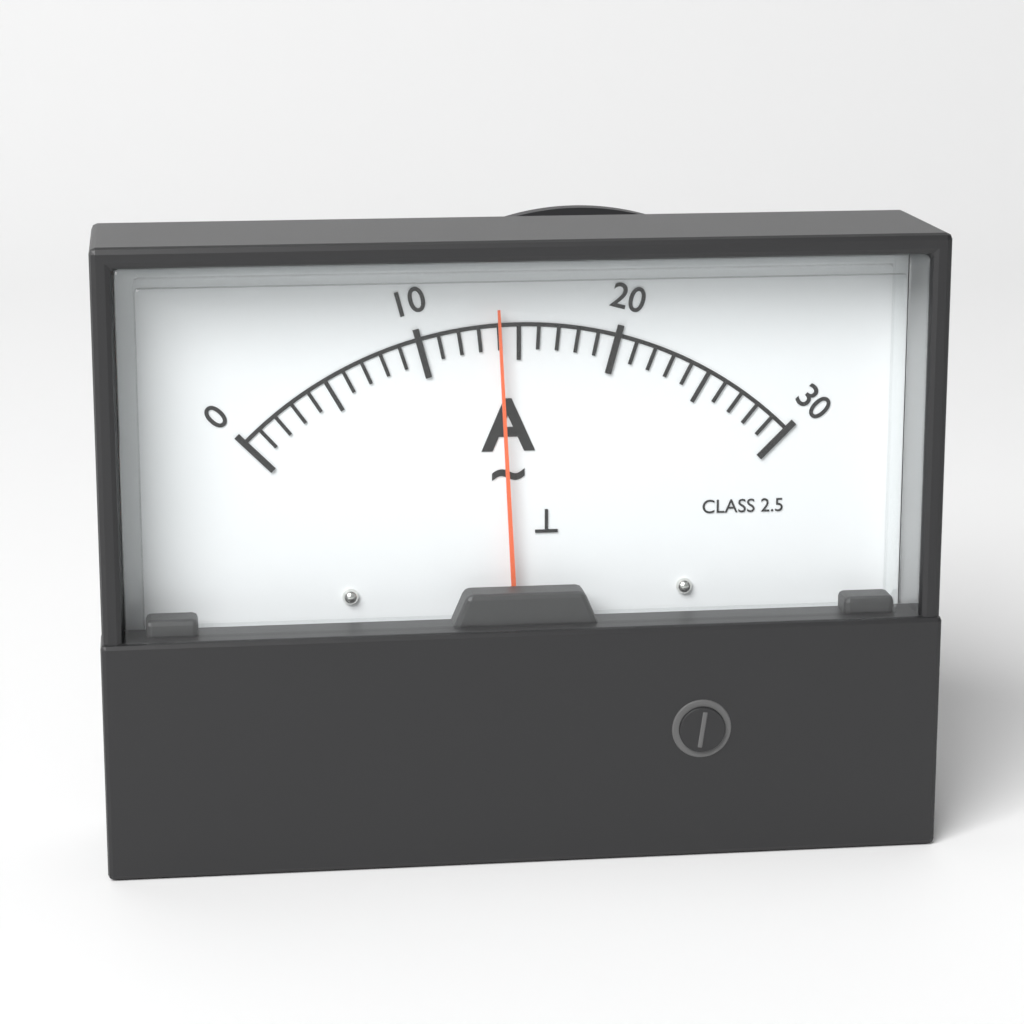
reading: 14 A
